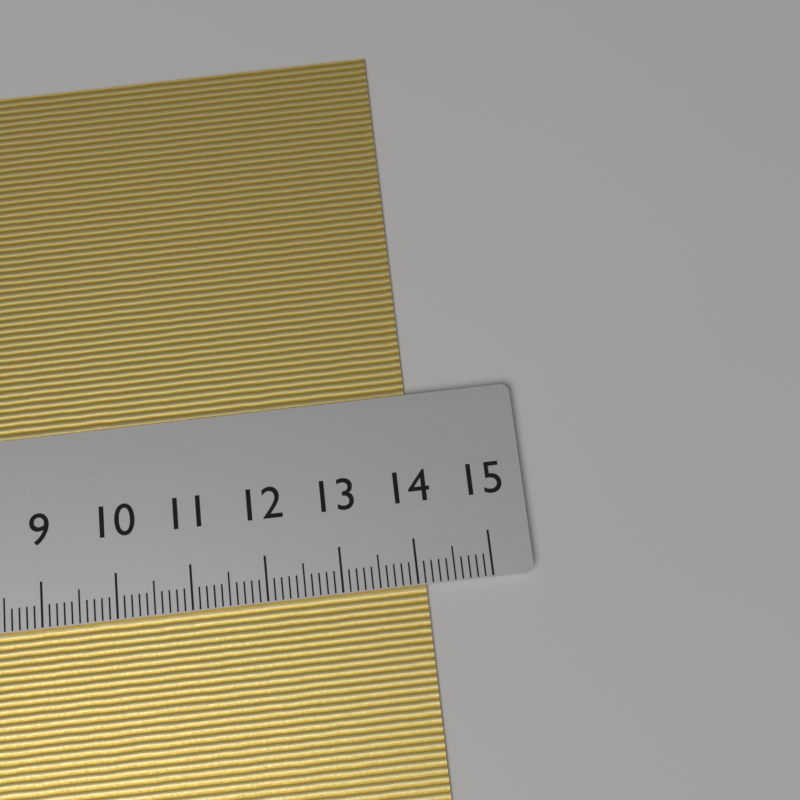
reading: 14.1 cm
